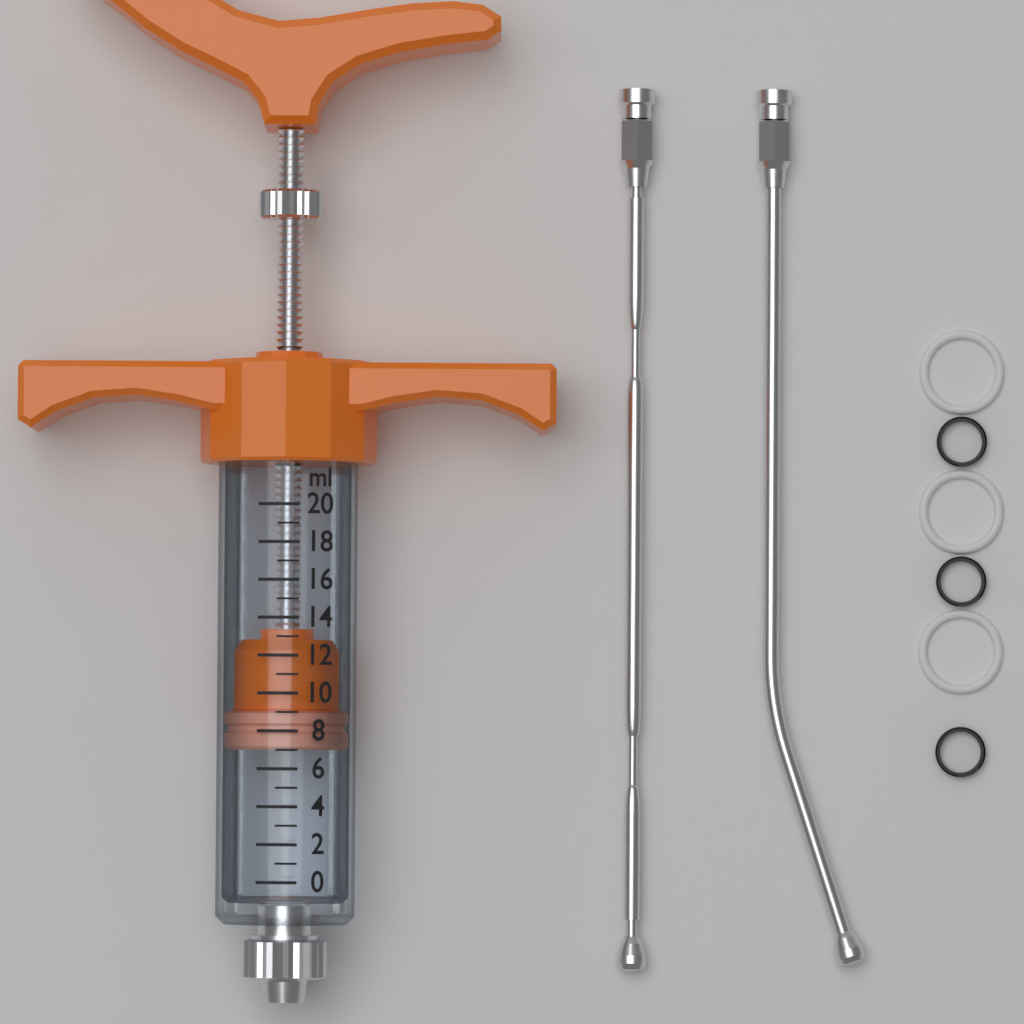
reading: 7 ml
